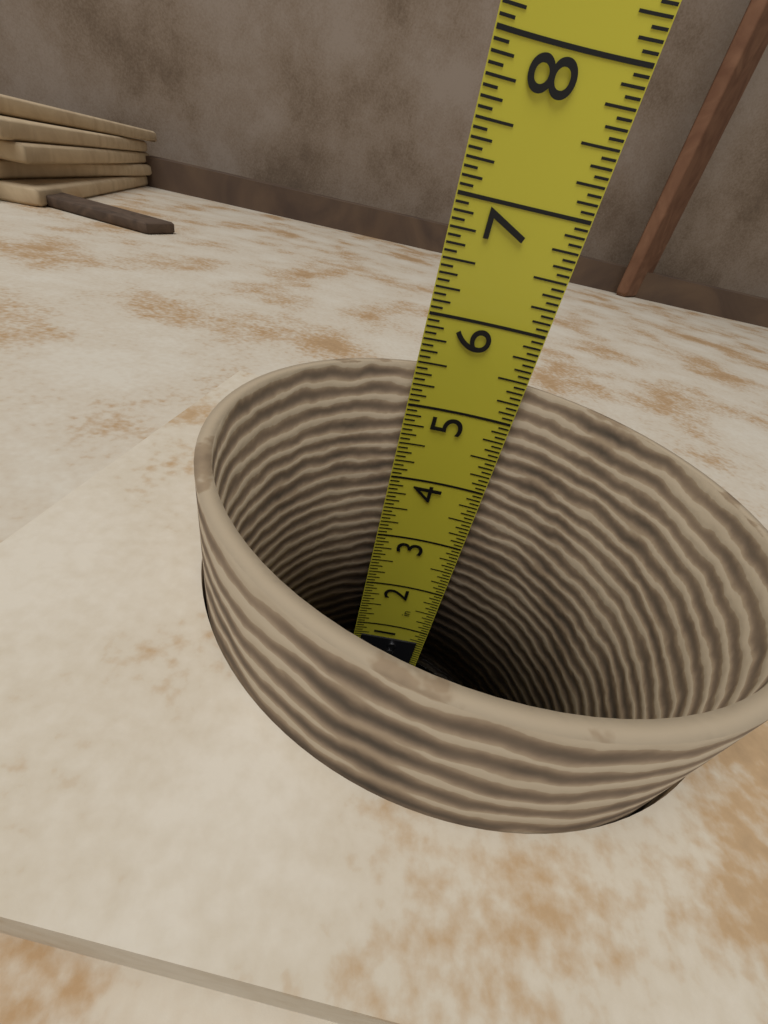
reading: 5.4375 in
